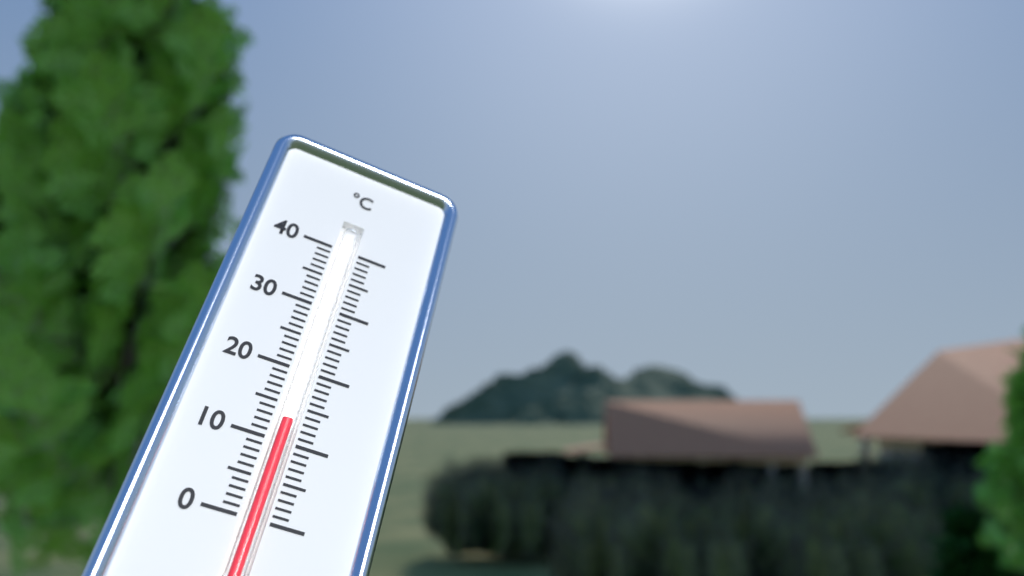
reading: 13 °C
